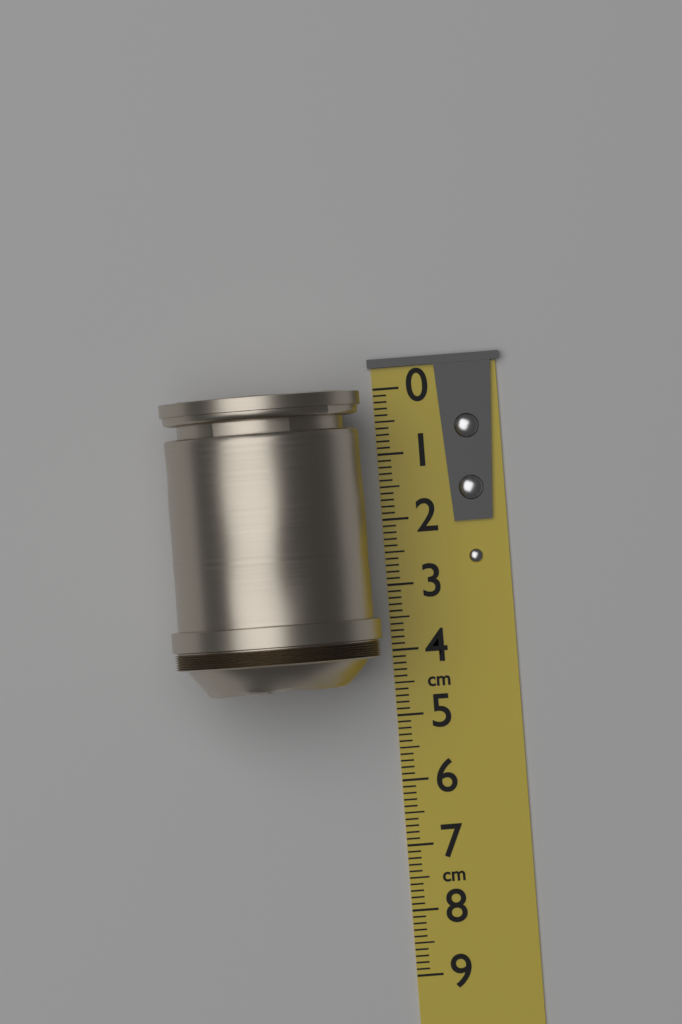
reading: 4.5 cm
